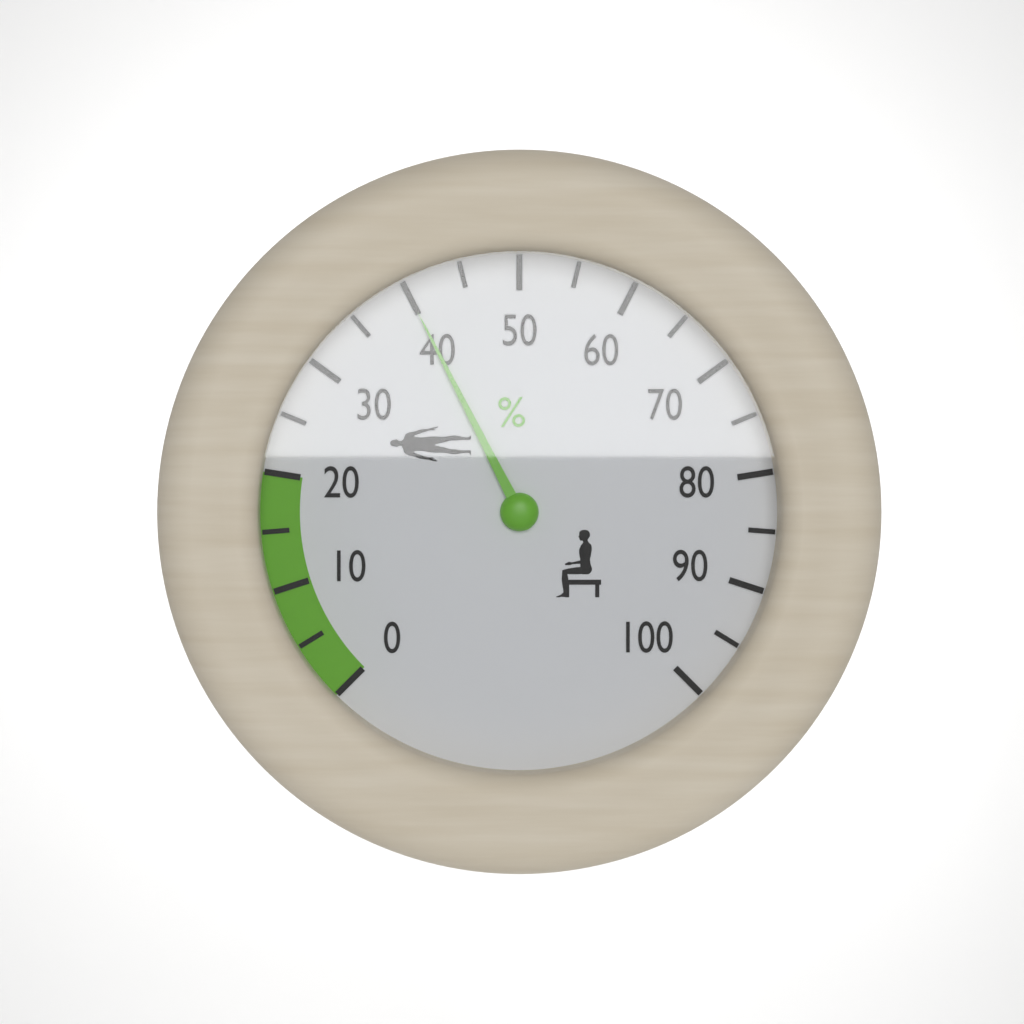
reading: 40 %
